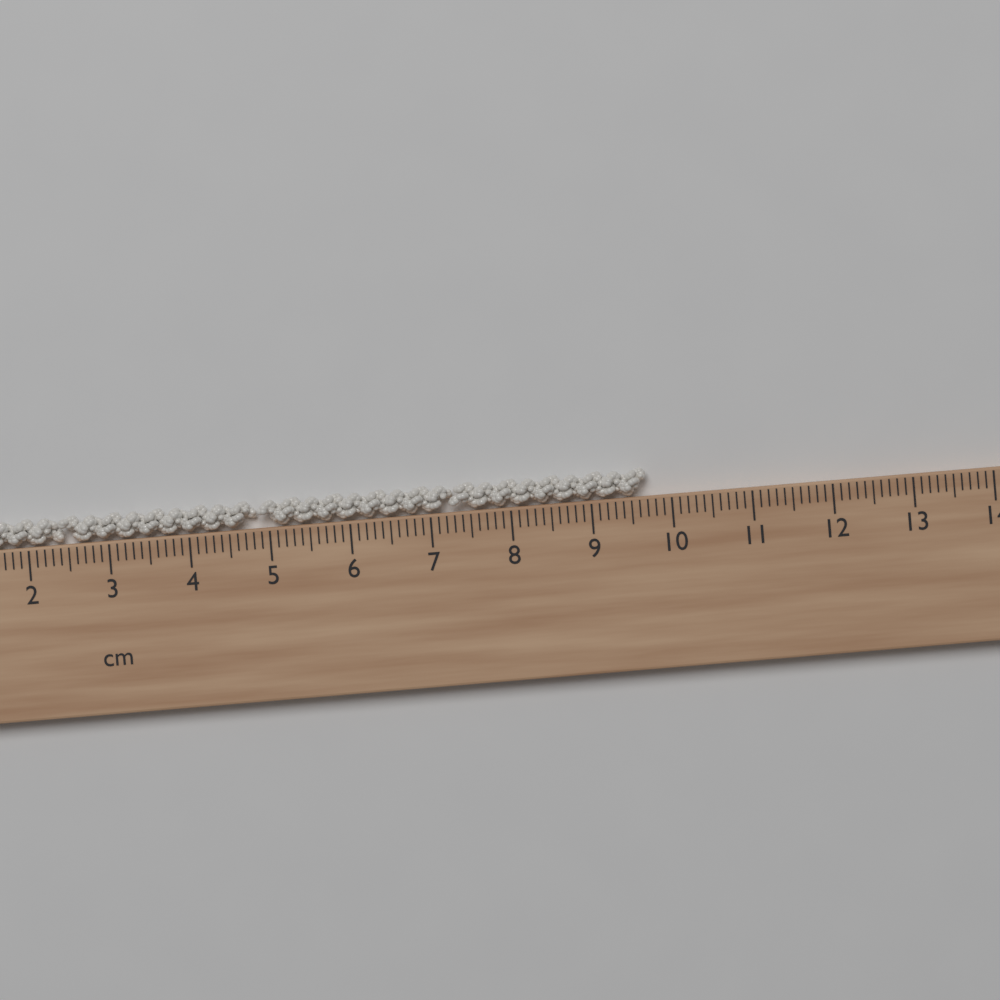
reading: 9.7 cm
